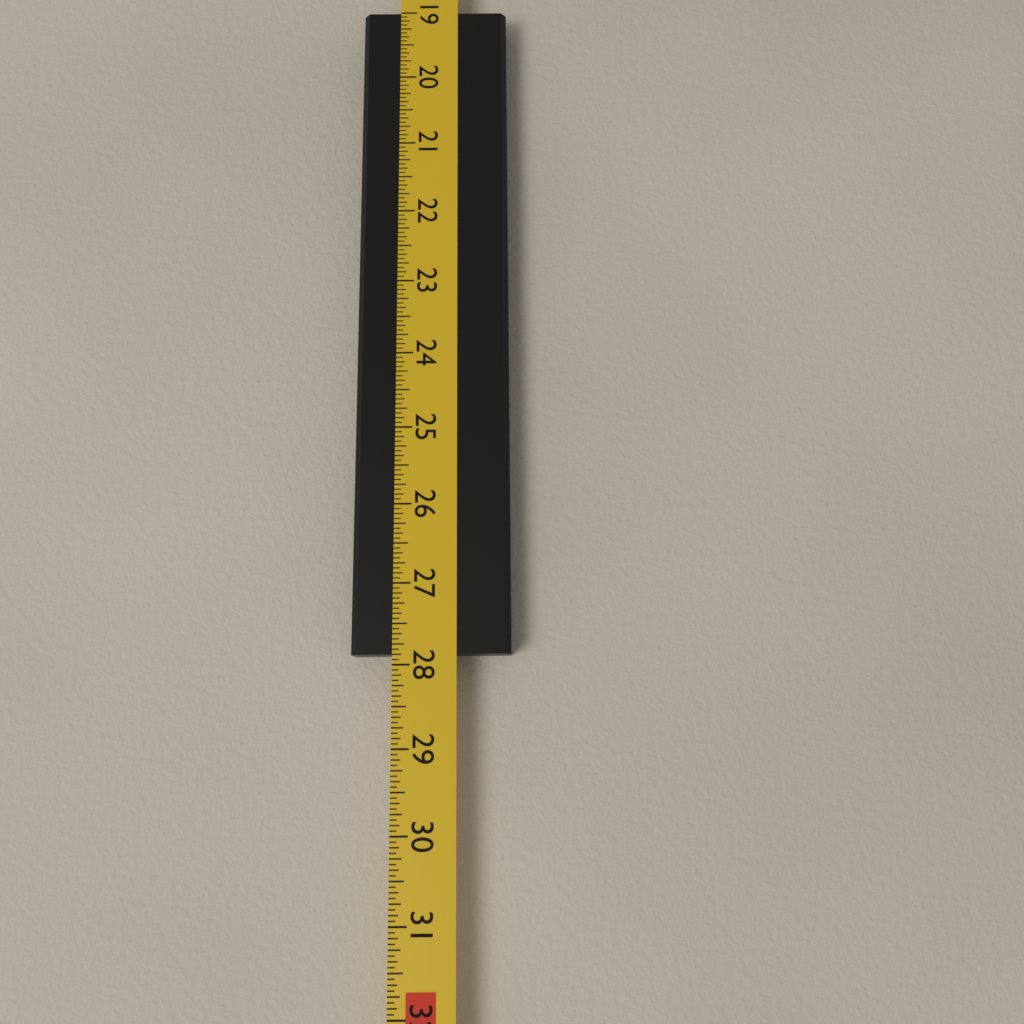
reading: 27.8750 in
